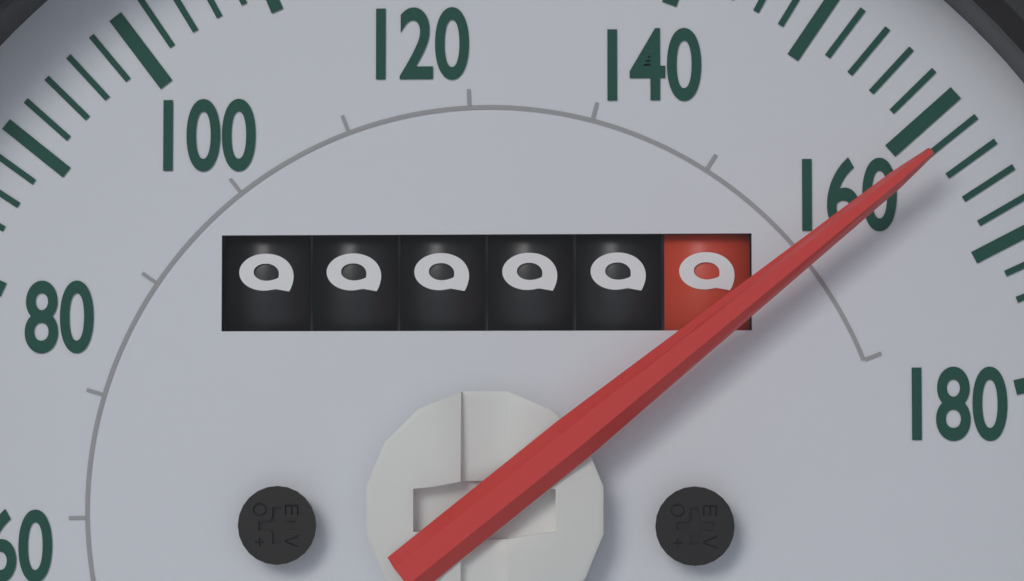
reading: 162 mph
